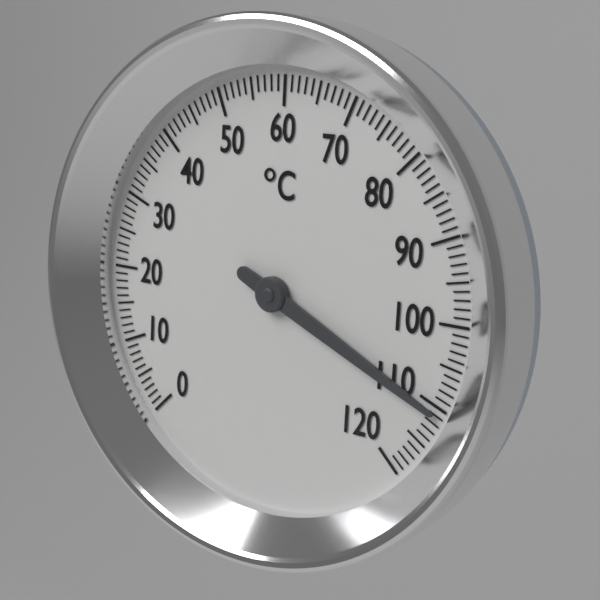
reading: 111 °C
